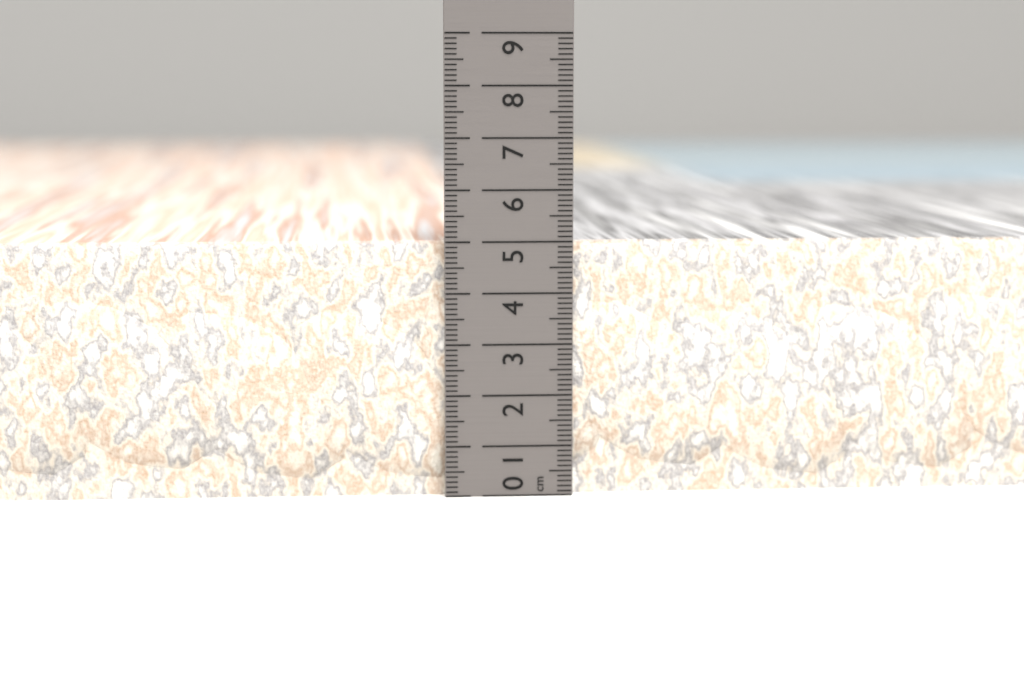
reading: 5.0 cm
